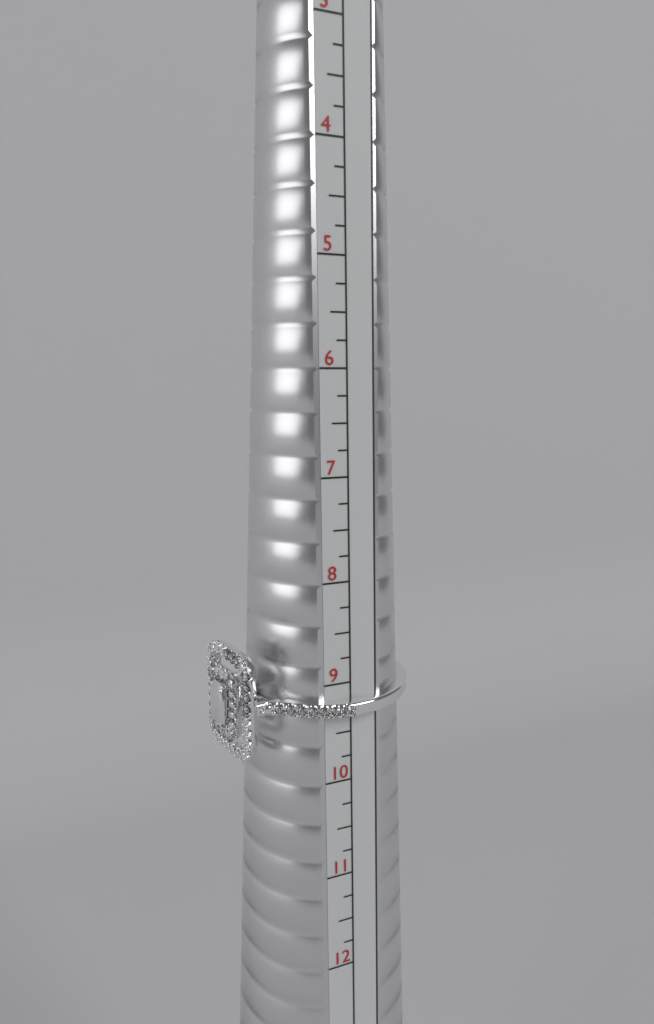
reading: 9.75 US
